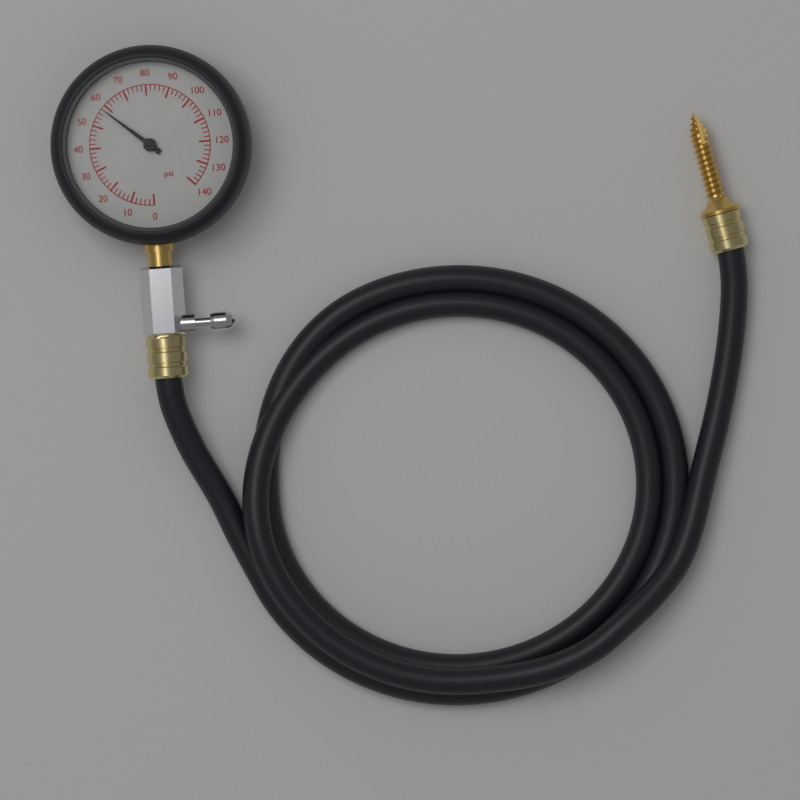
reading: 58 psi
